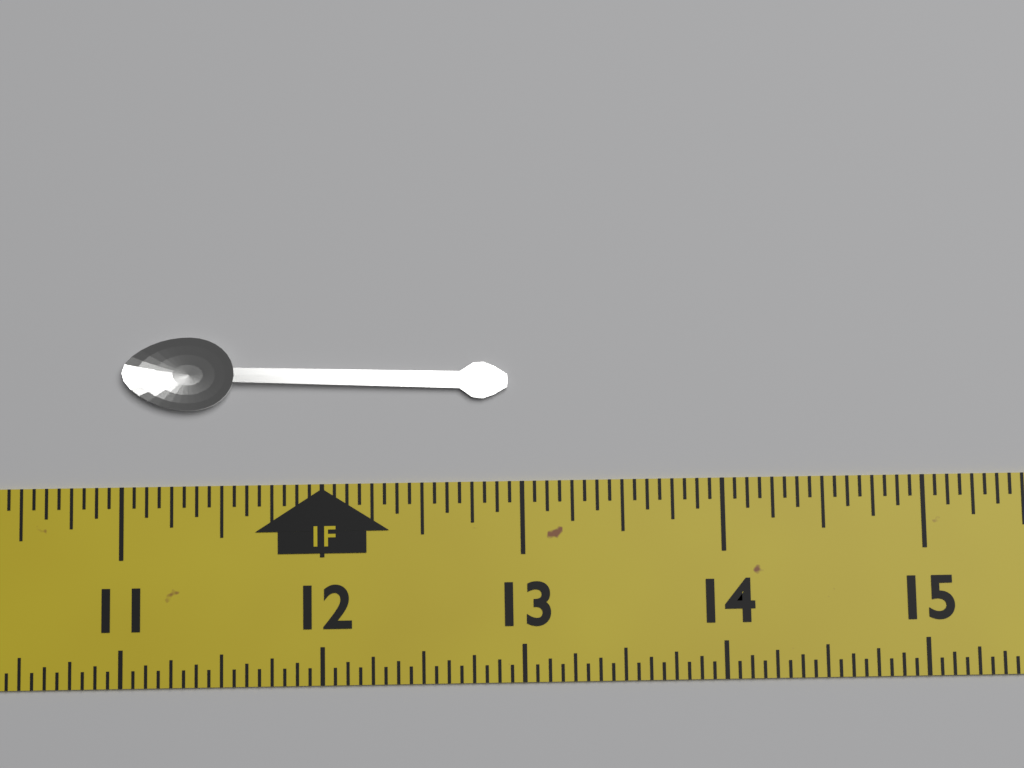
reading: 12.9375 in
